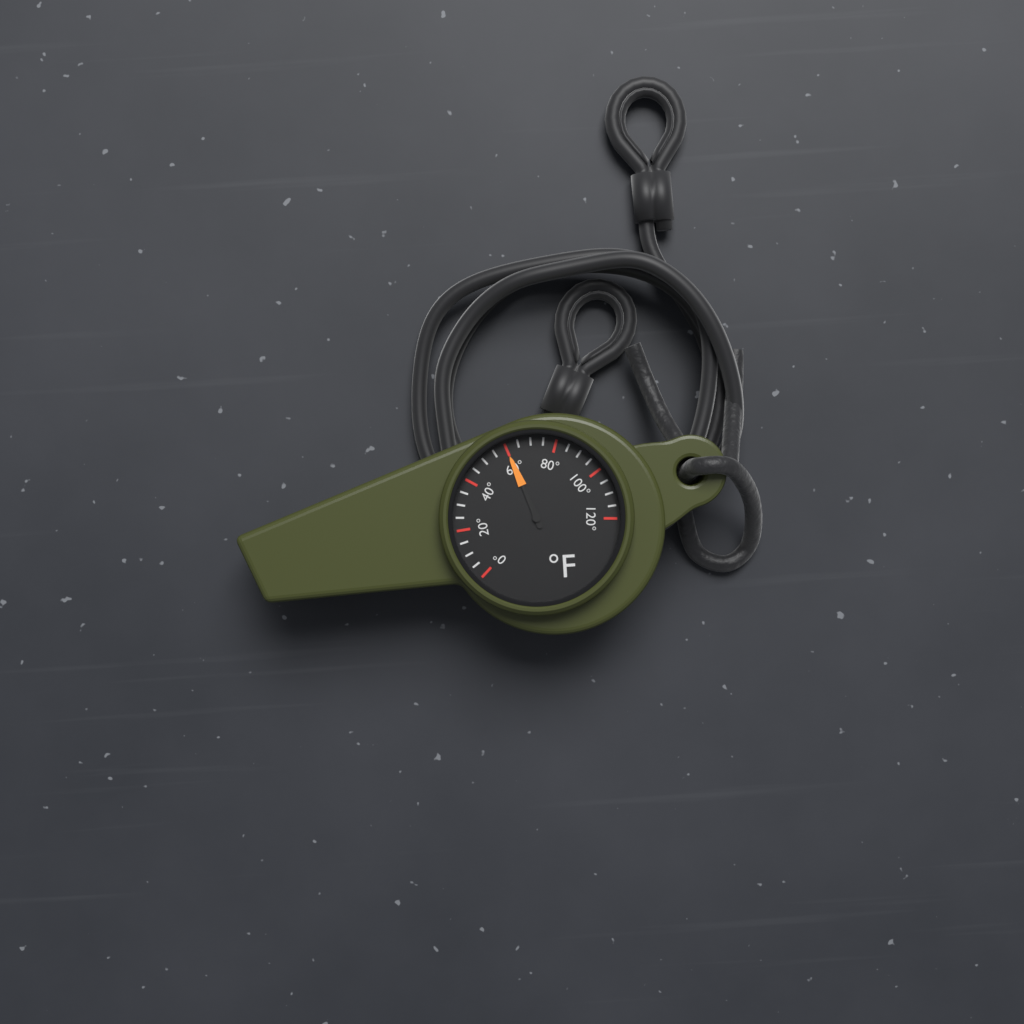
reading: 60 °F
